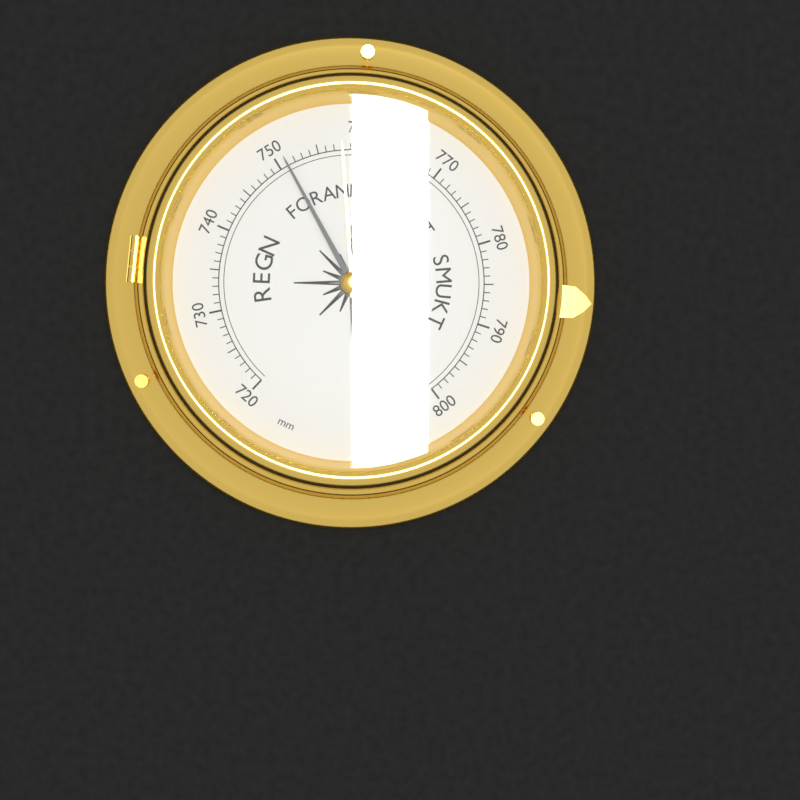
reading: 751 mm
